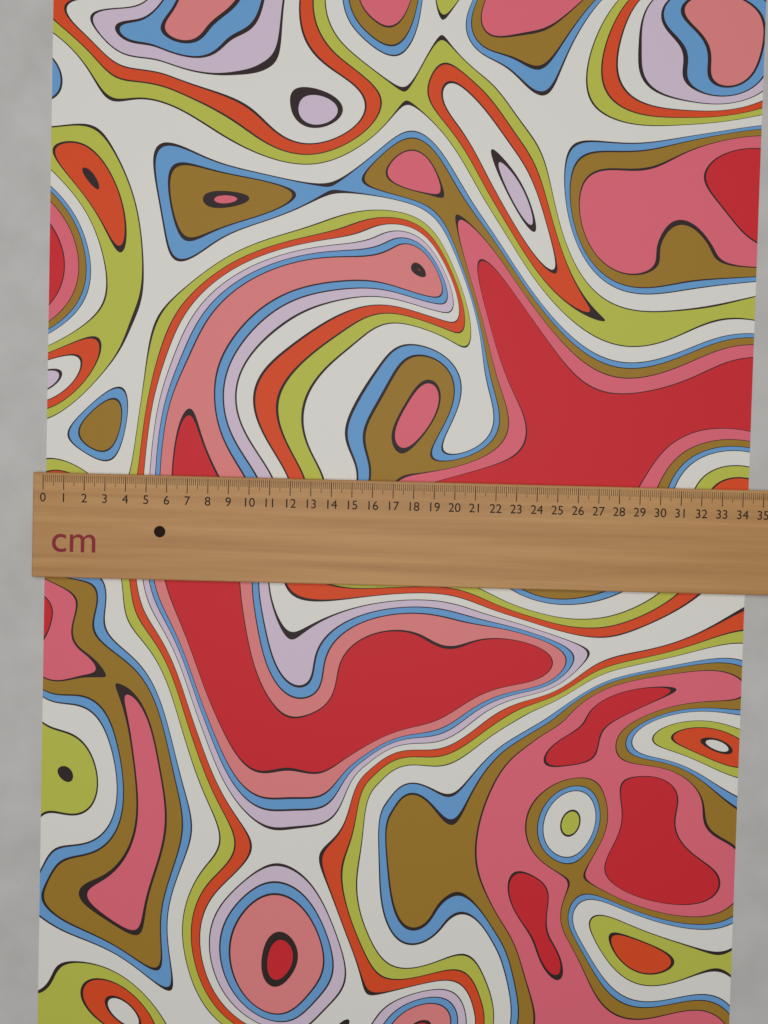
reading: 34.4 cm
